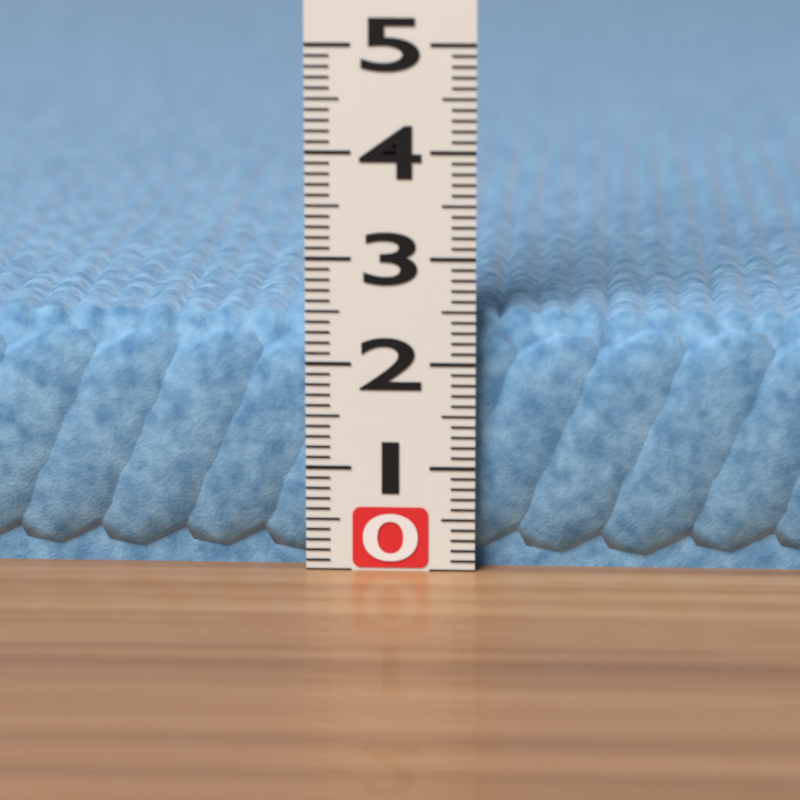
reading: 2.5 (no unit)
